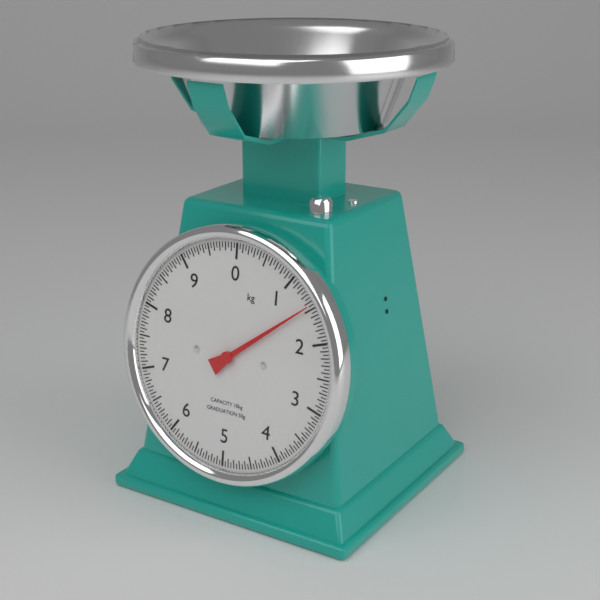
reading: 1.45 kg
